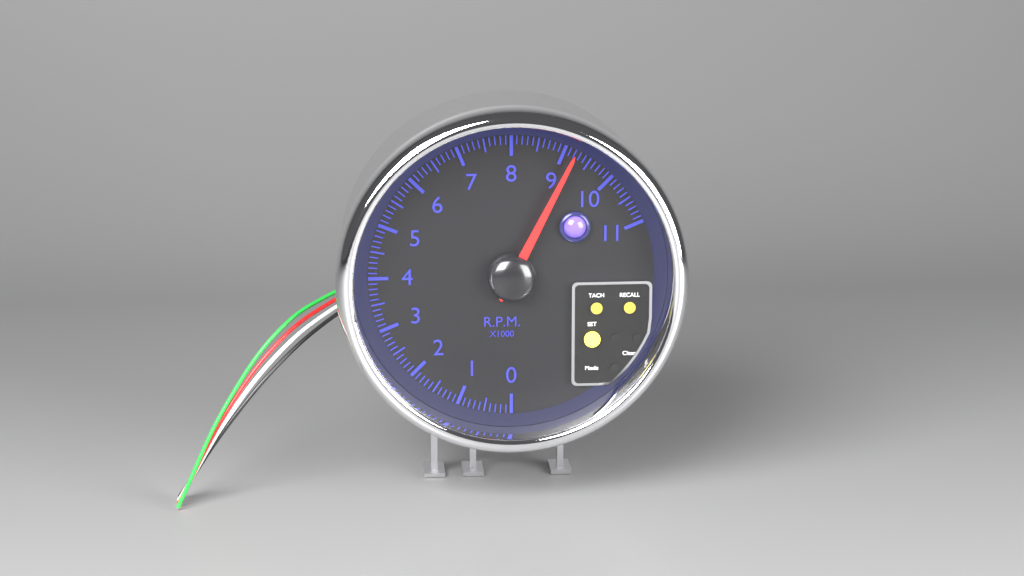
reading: 9.2 rpm x1000
